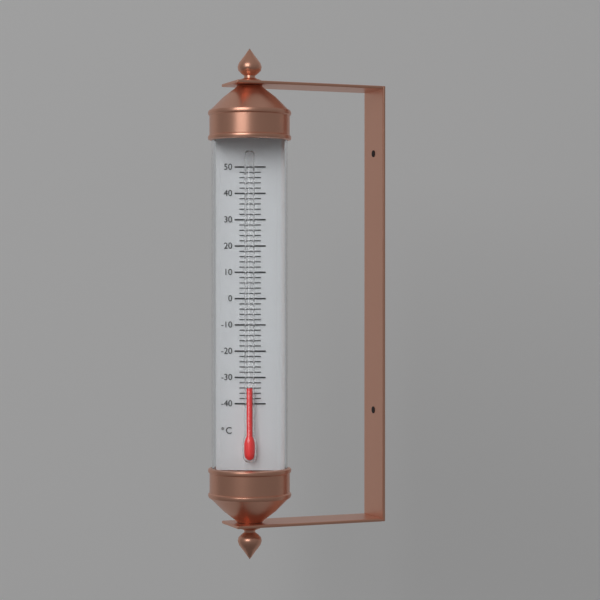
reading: -34 °C
